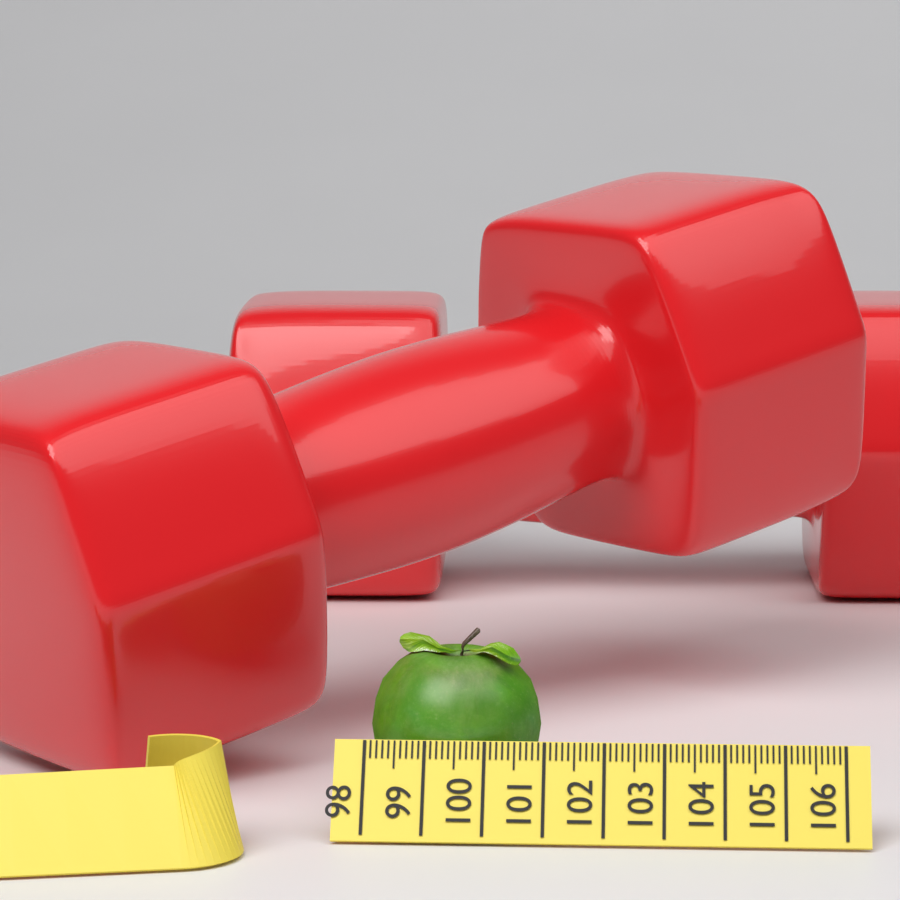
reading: 100.9 (no unit)
